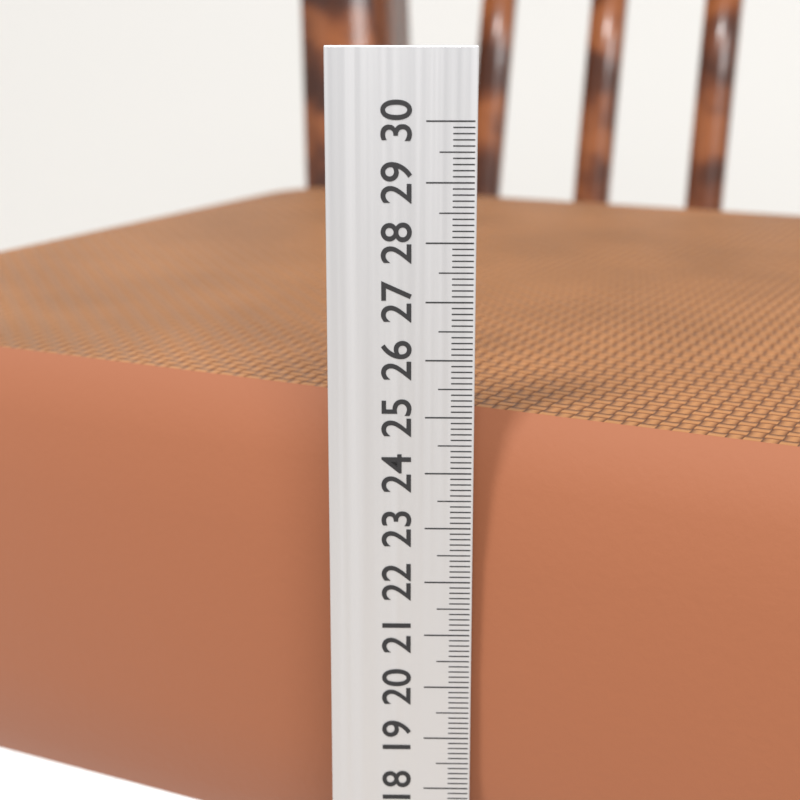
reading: 24.9 cm
